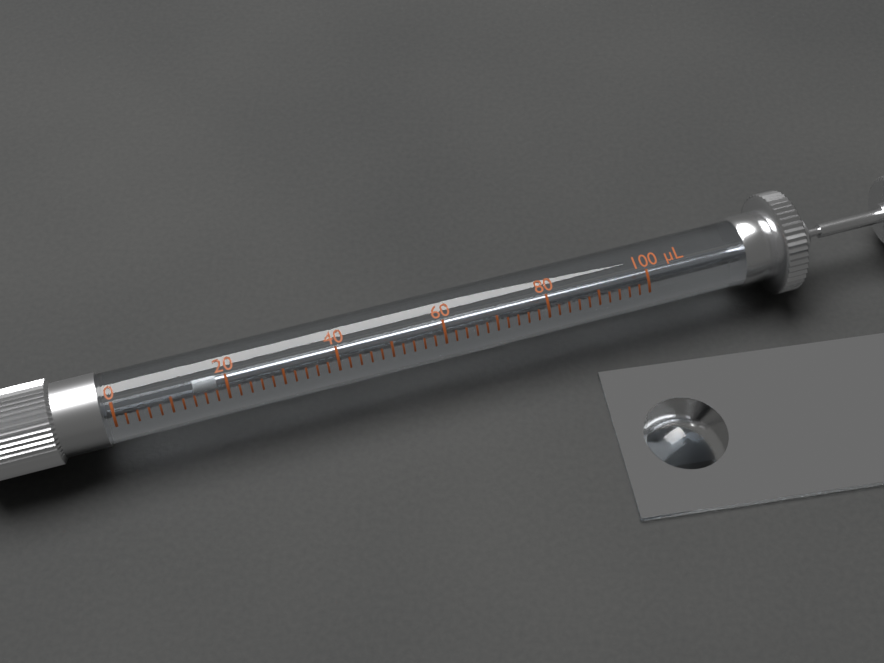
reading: 14 µL
